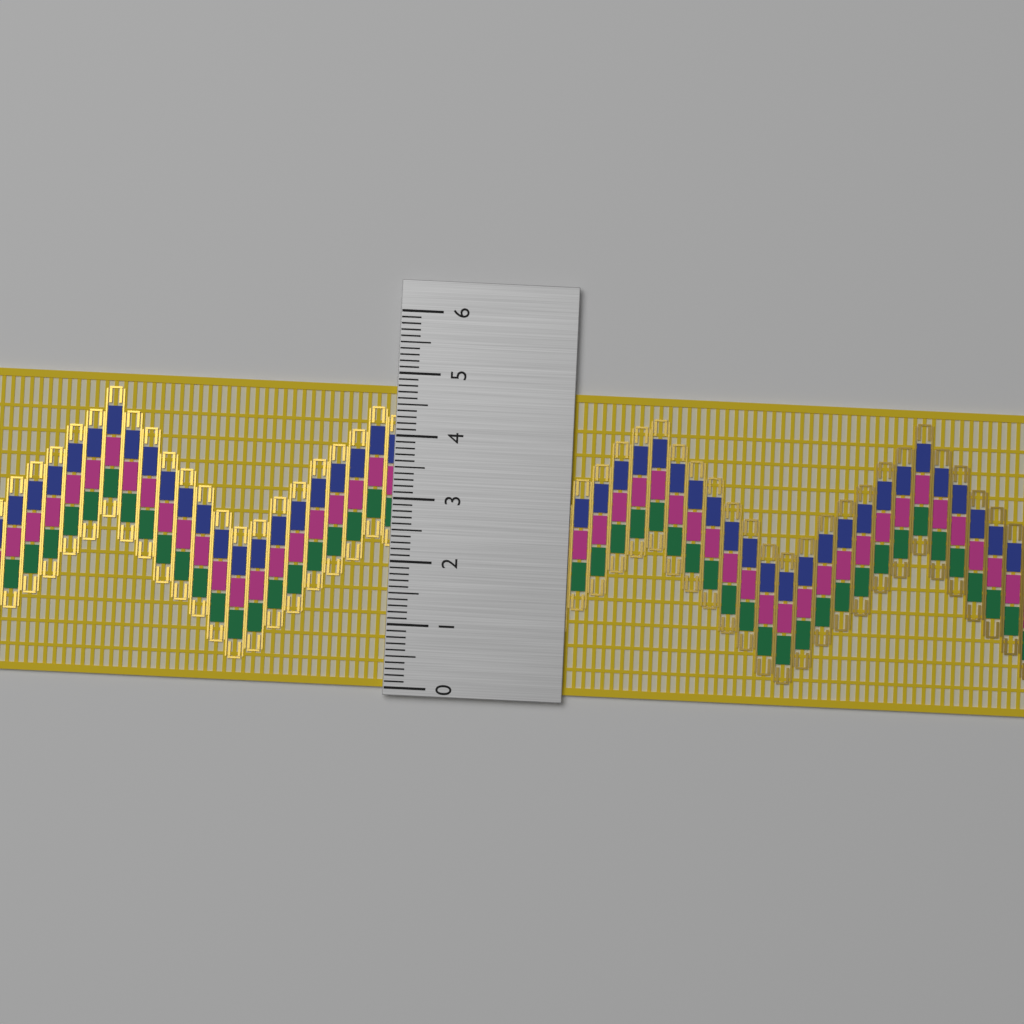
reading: 4.8 (no unit)
